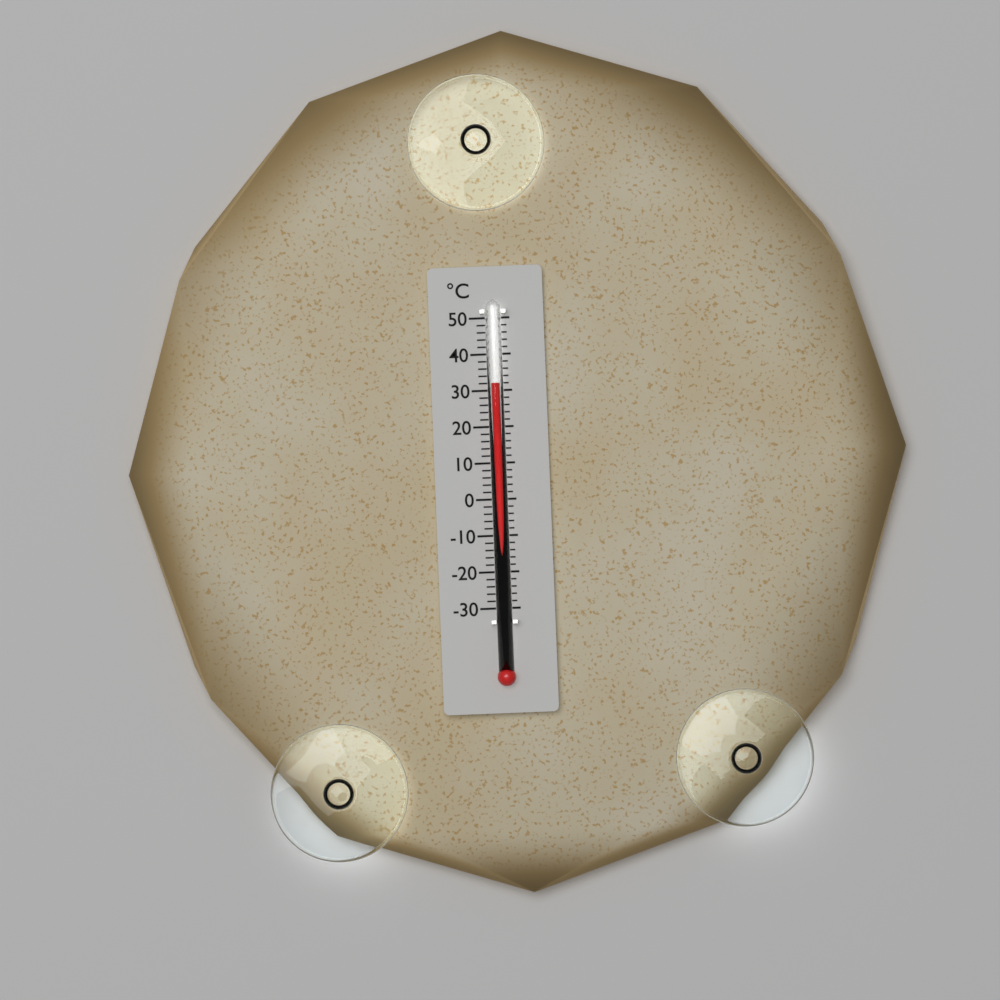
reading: 32 °C
